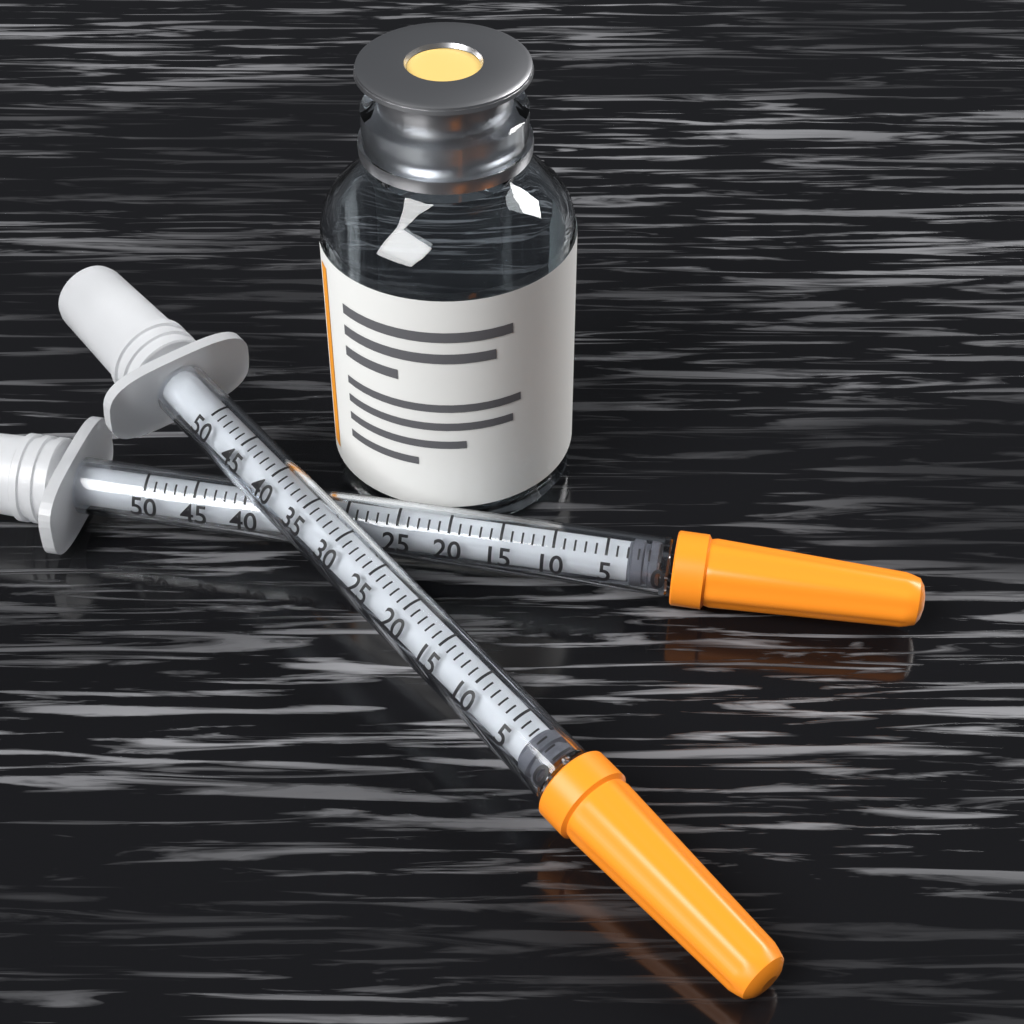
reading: 0 (no unit)
